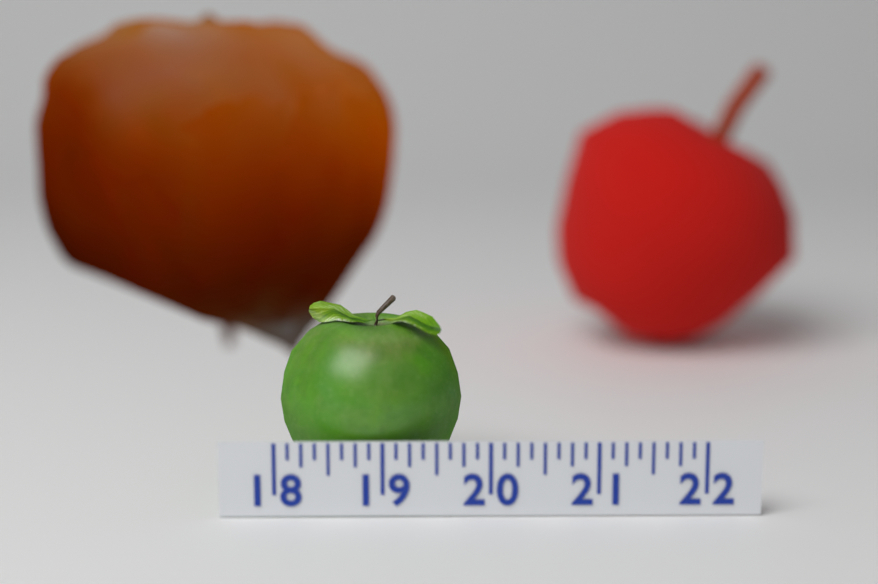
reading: 19.750 (no unit)
